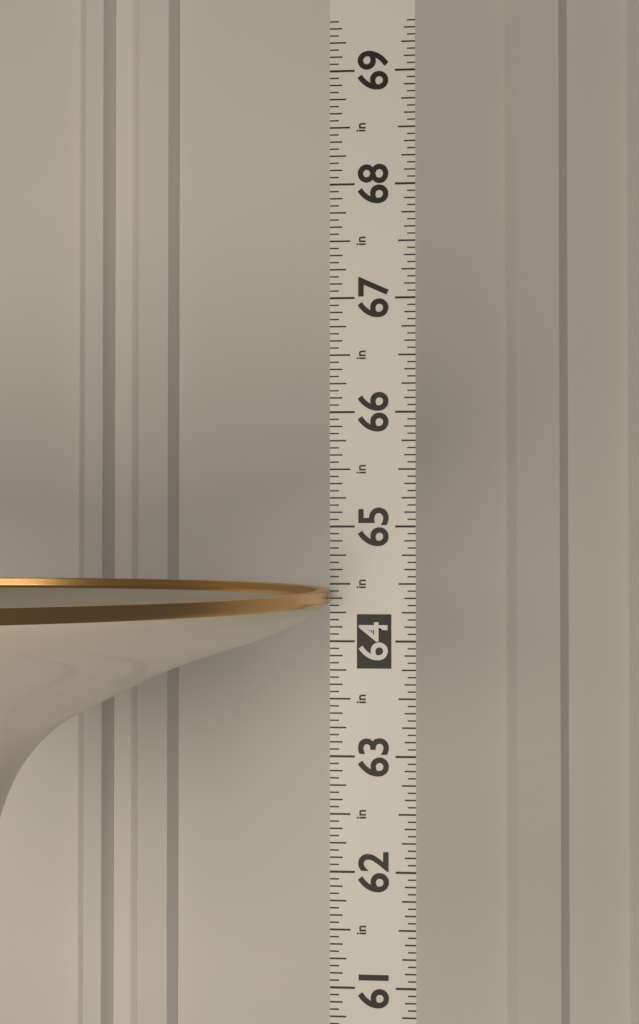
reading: 64.4375 in
